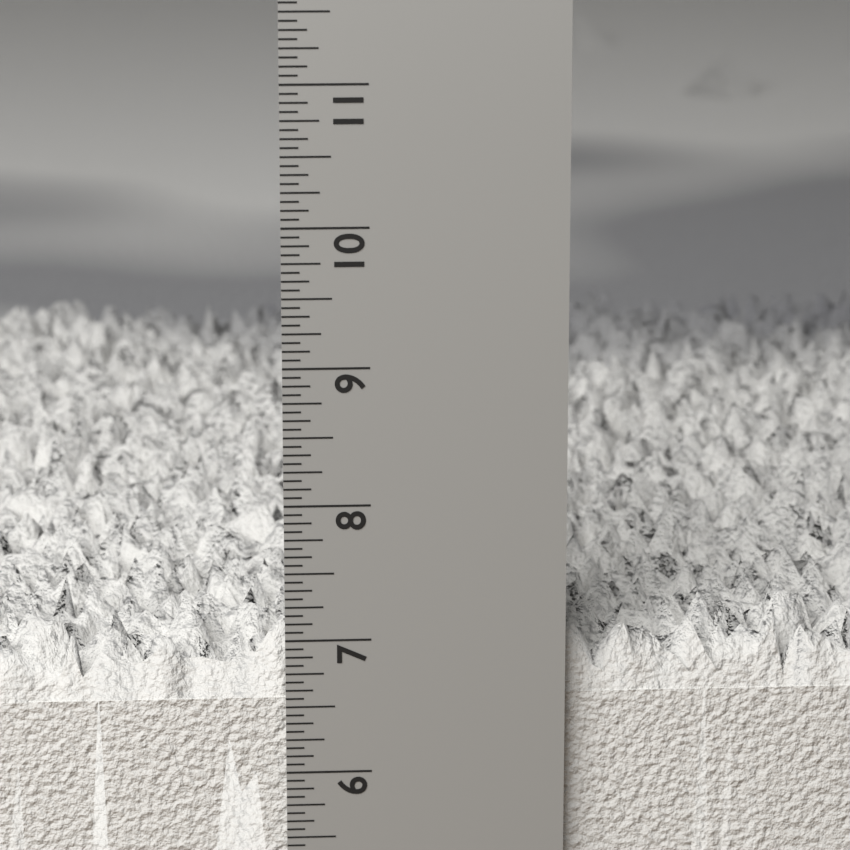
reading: 7.2500 in
